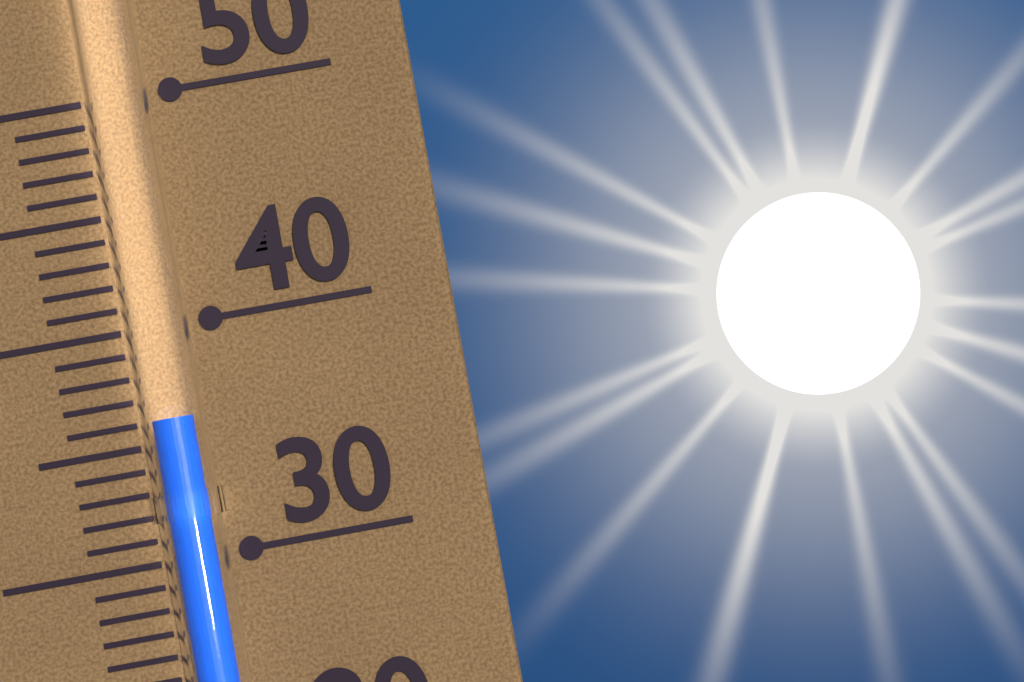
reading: 36 (no unit)
